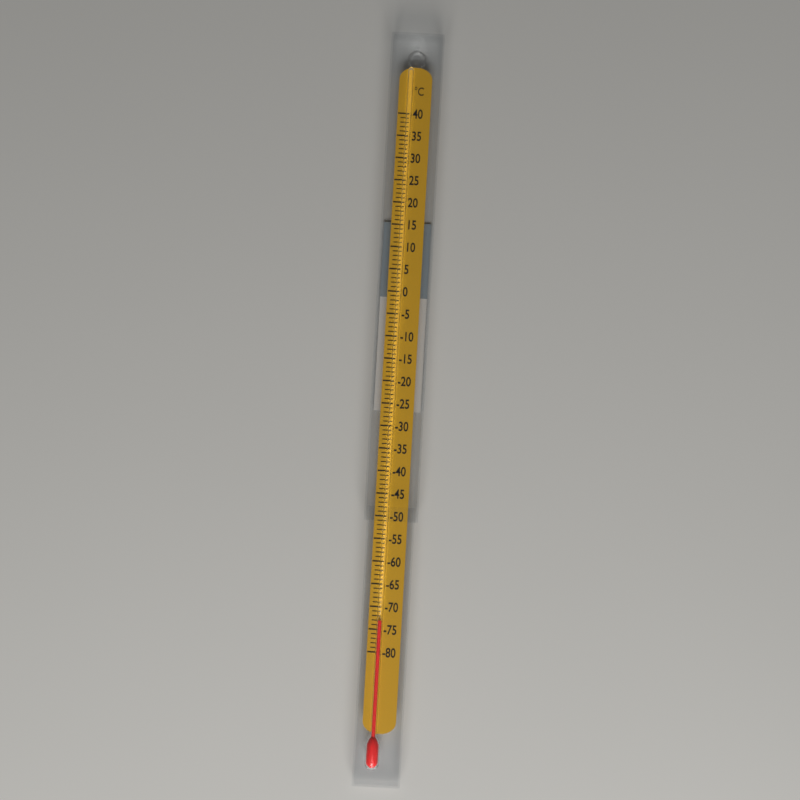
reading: -73 °C
